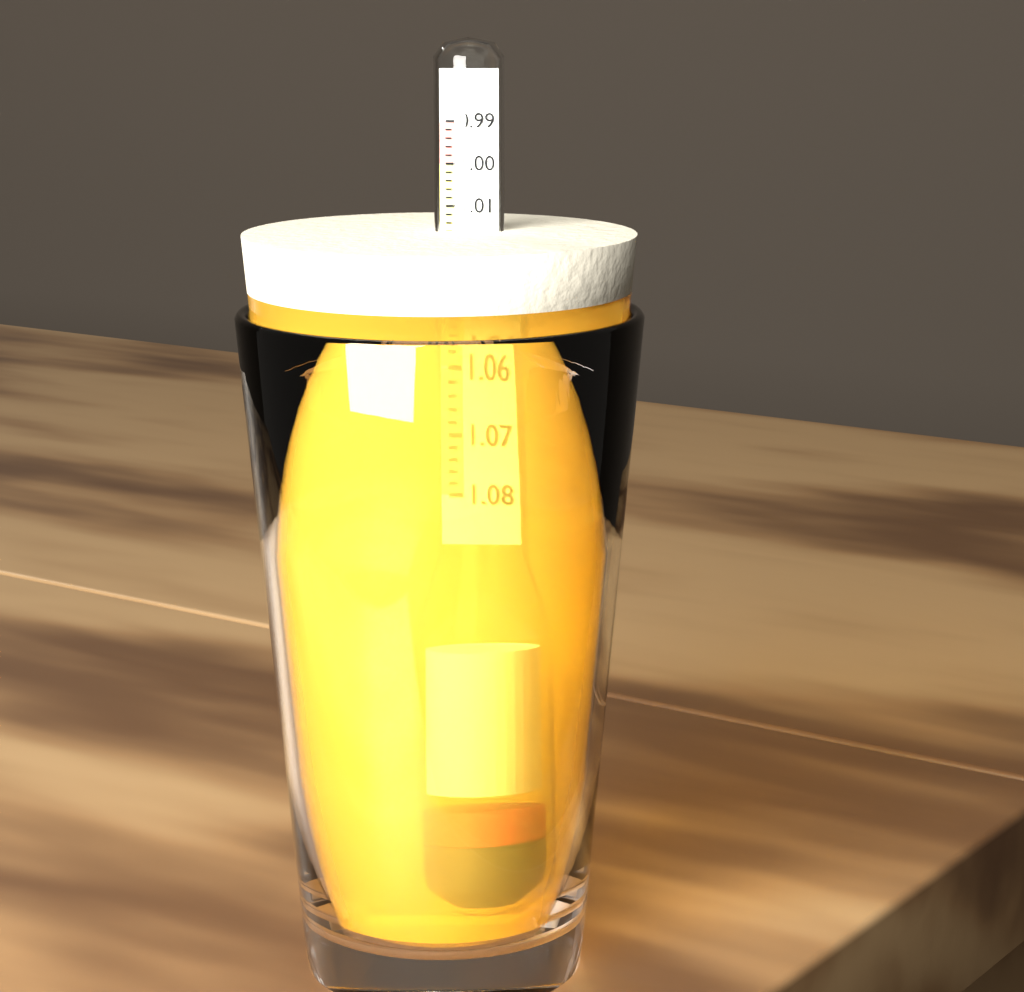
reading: 1.016 (no unit)
